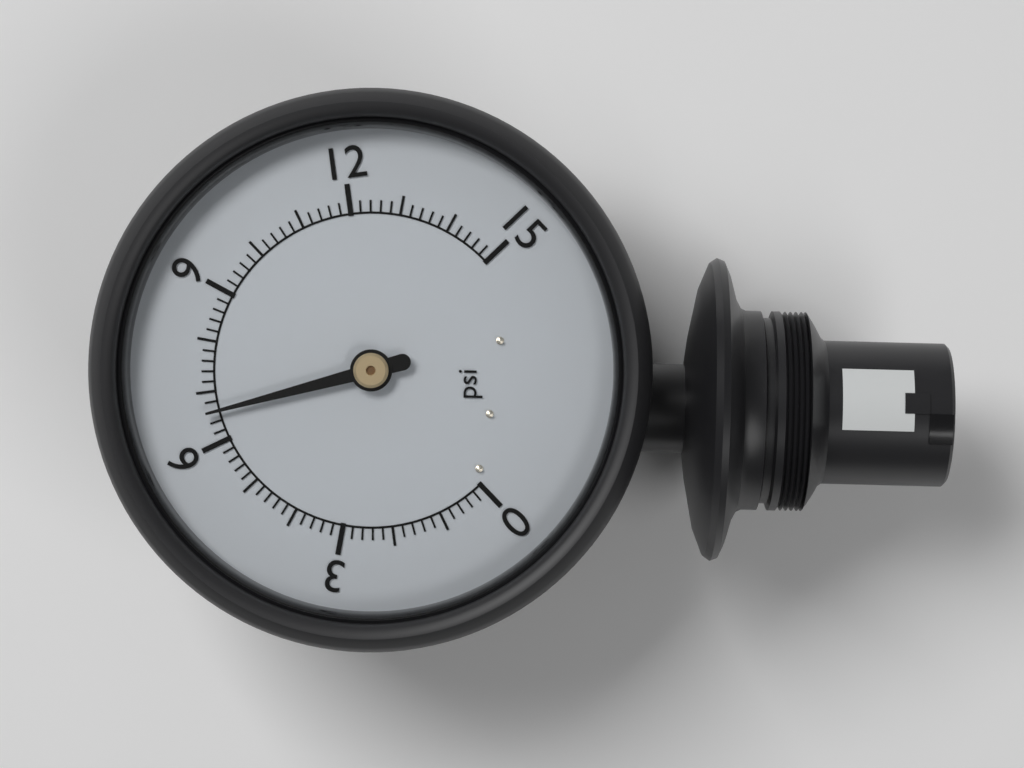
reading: 6.6 psi
